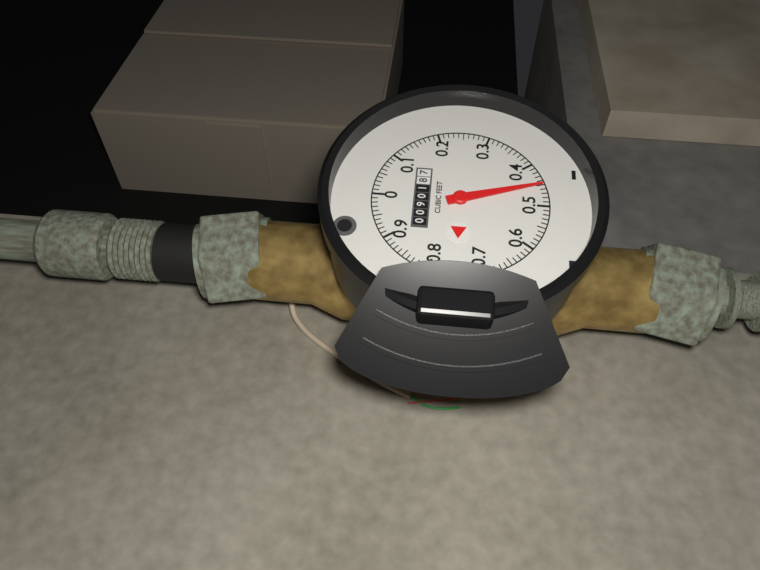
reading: 0.45 cubic feet
